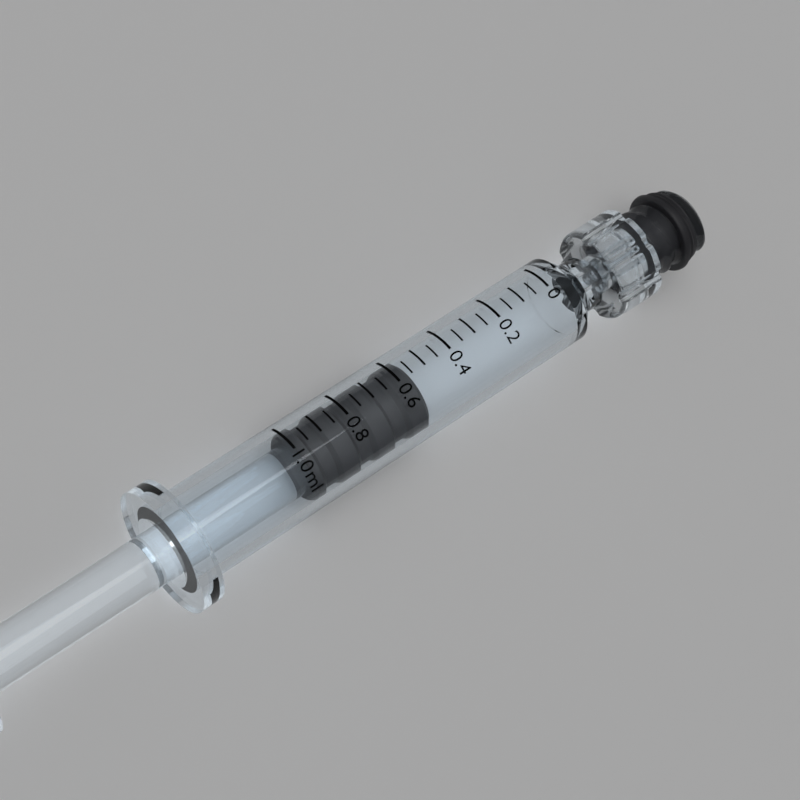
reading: 0.55 ml
